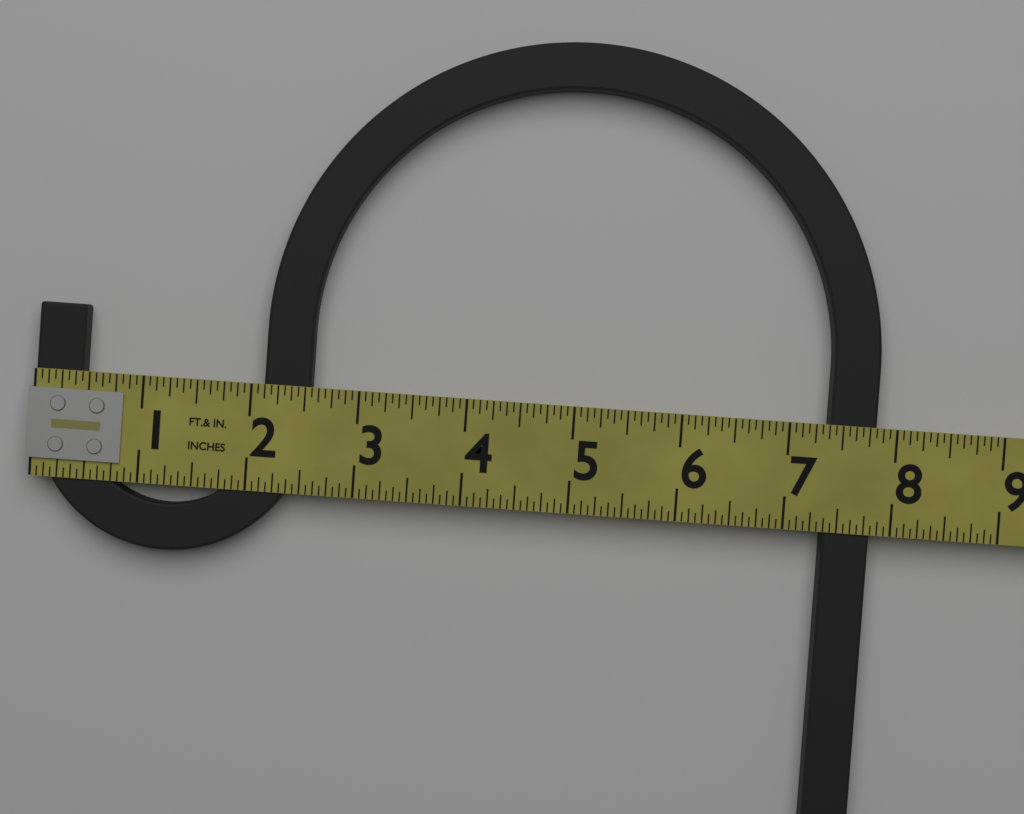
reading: 7.8125 in
